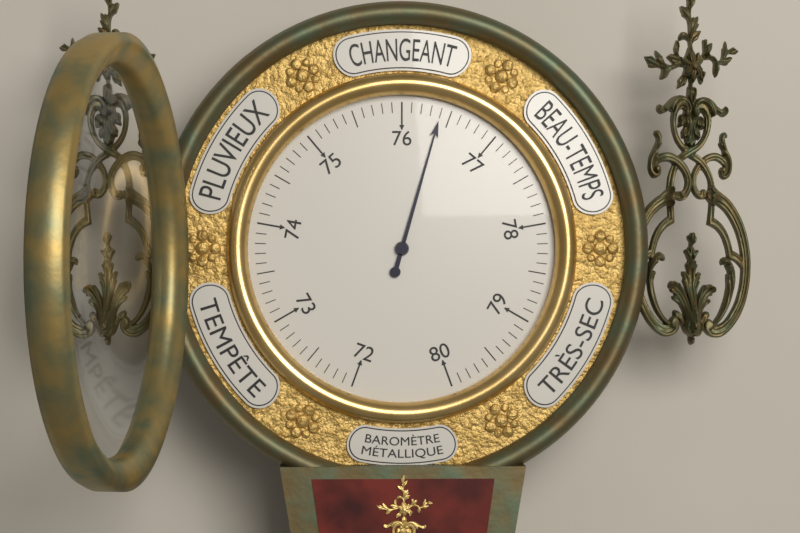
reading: 76.4 (no unit)
